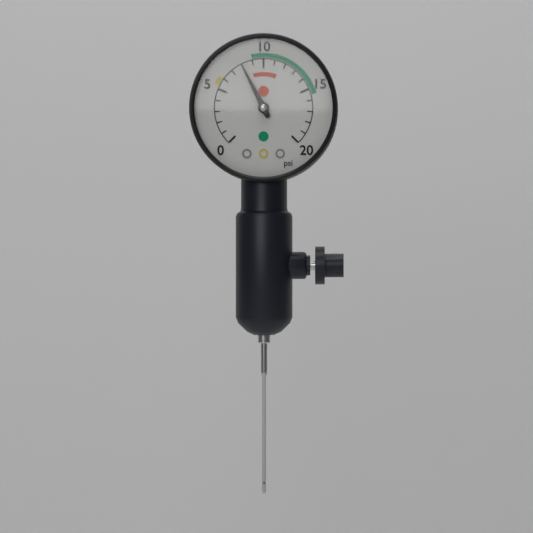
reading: 8 psi
